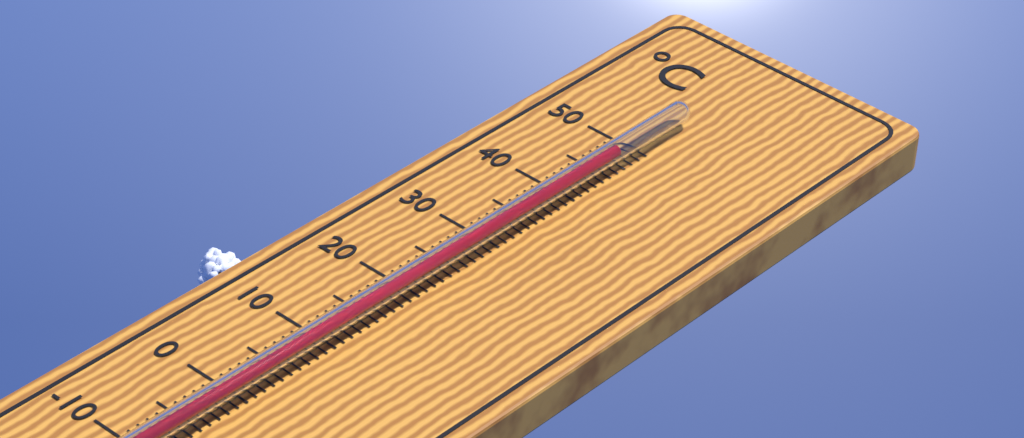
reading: 47 °C
